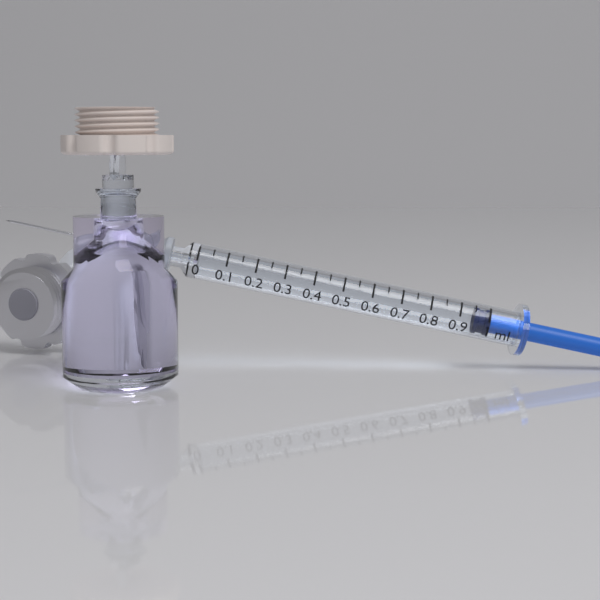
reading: 0.95 ml
